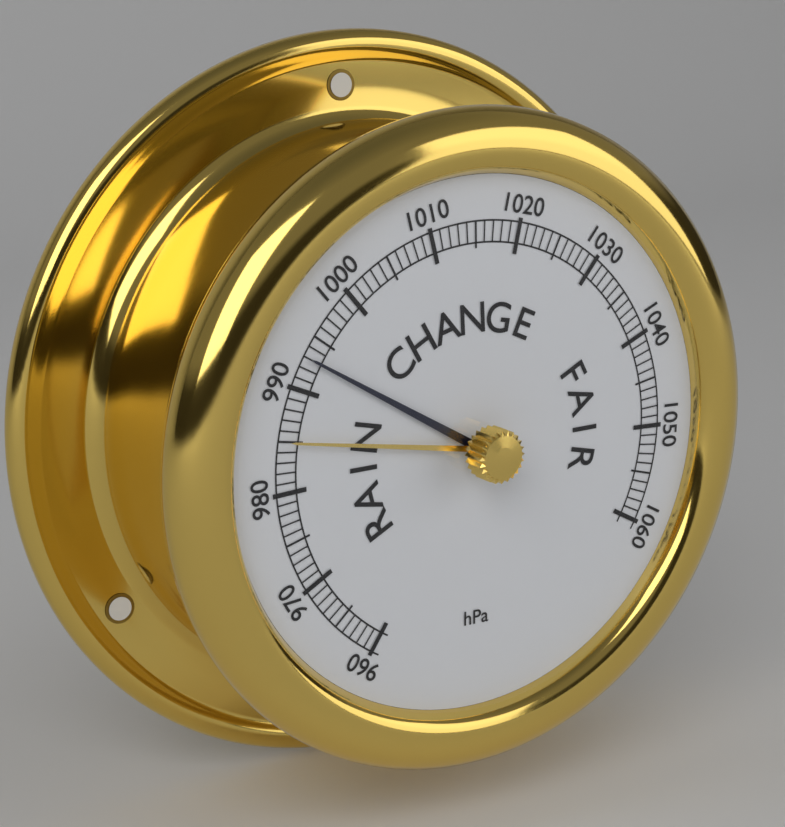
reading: 993 hPa
